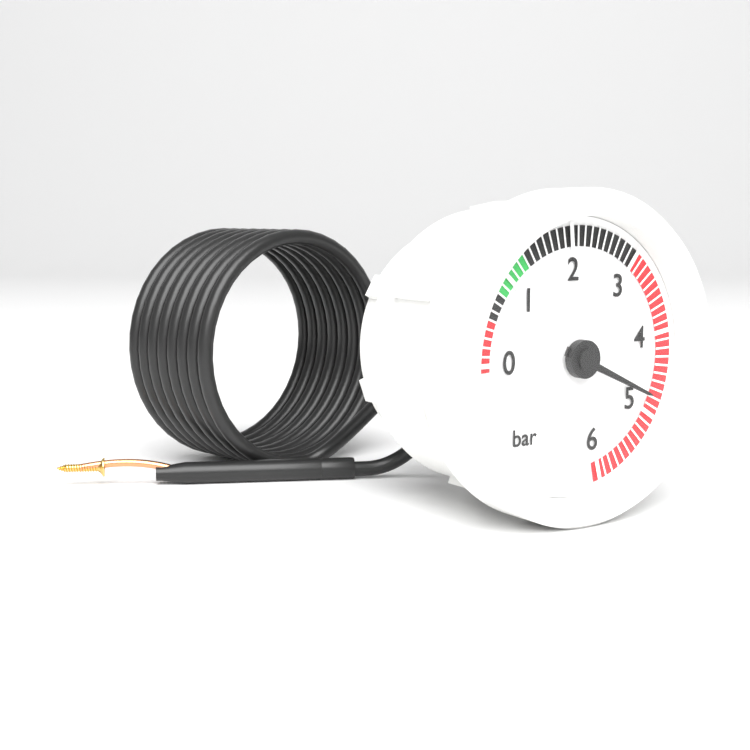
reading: 4.8 bar
